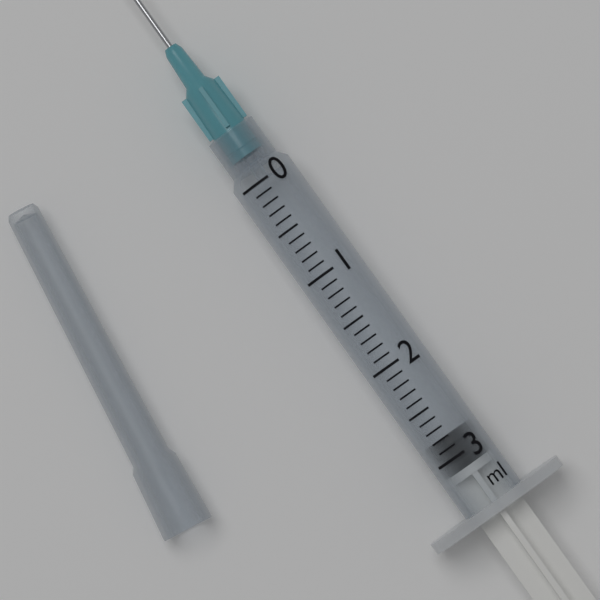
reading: 2.8 ml
